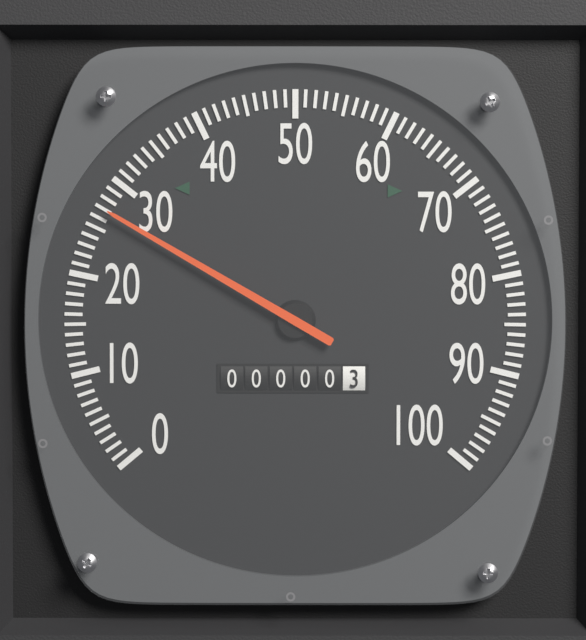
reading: 27 (no unit)
